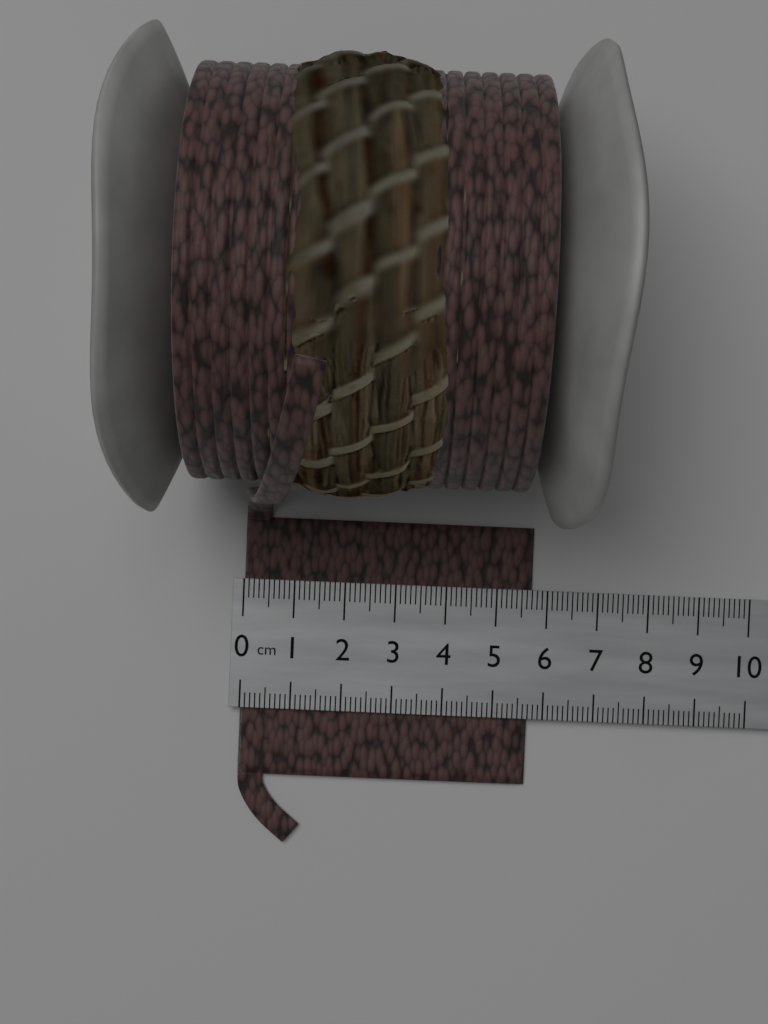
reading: 5.7 cm
